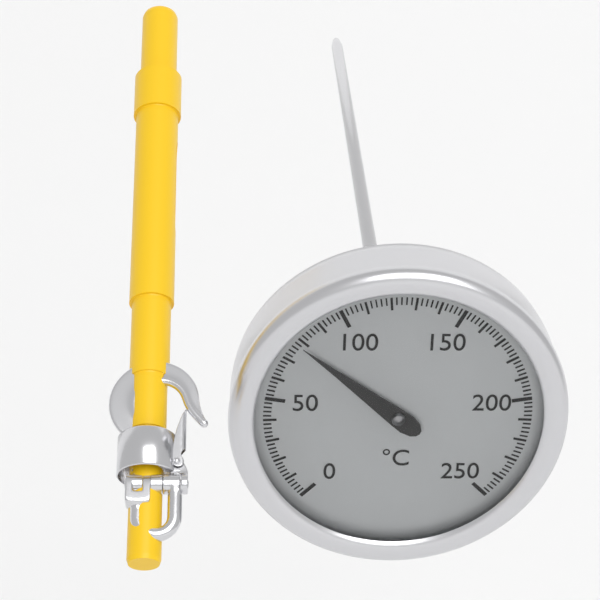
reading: 78 °C
